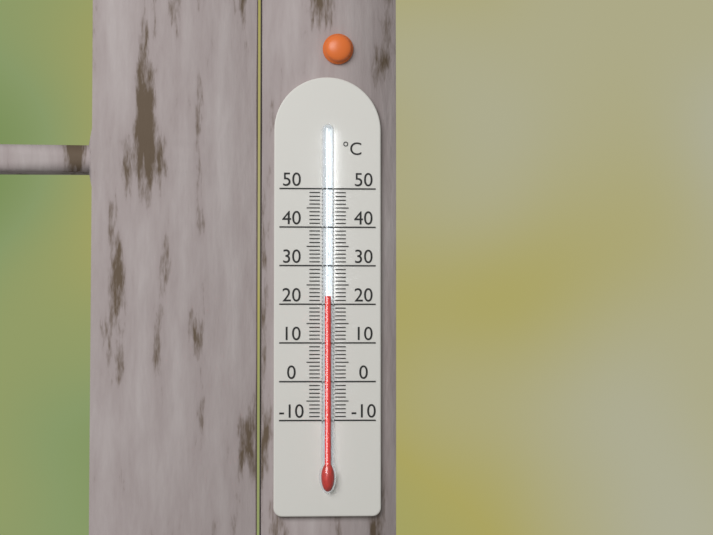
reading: 22 °C
